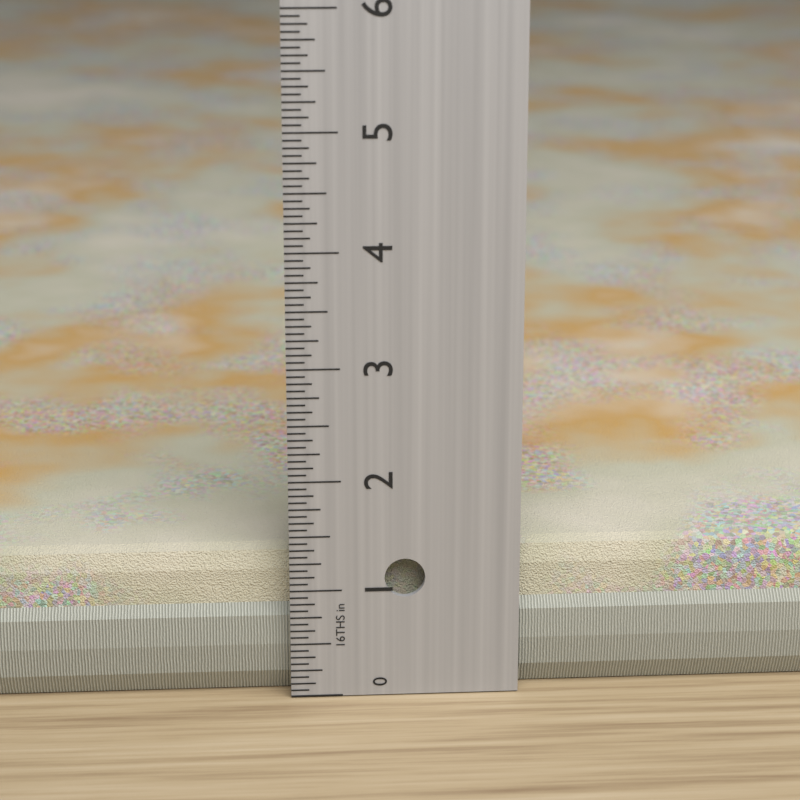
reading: 1.3125 in
